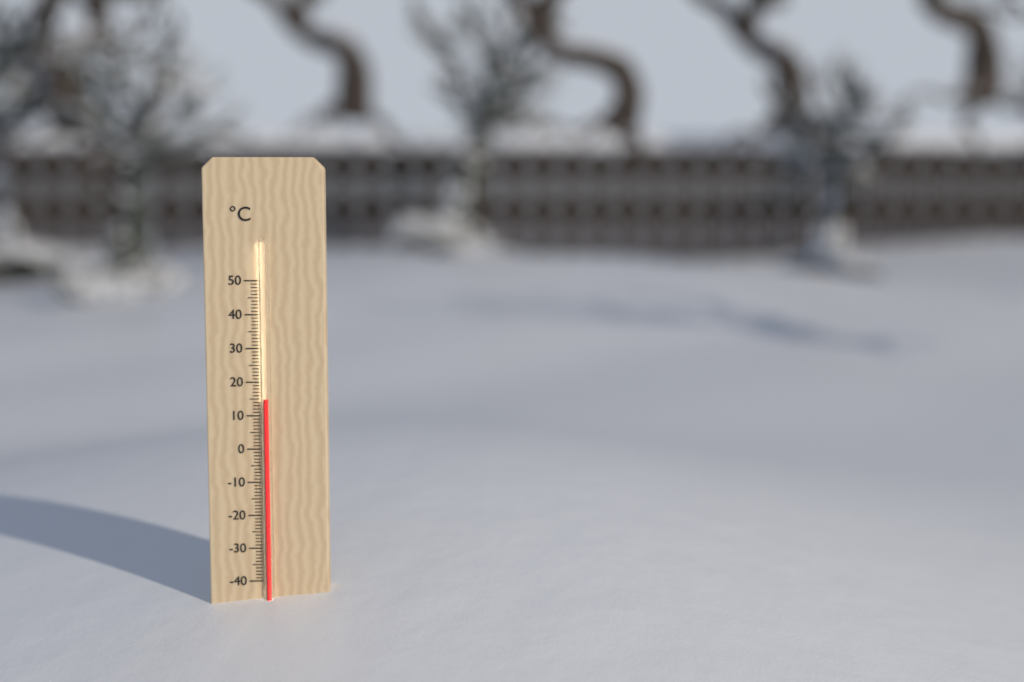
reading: 15 °C
